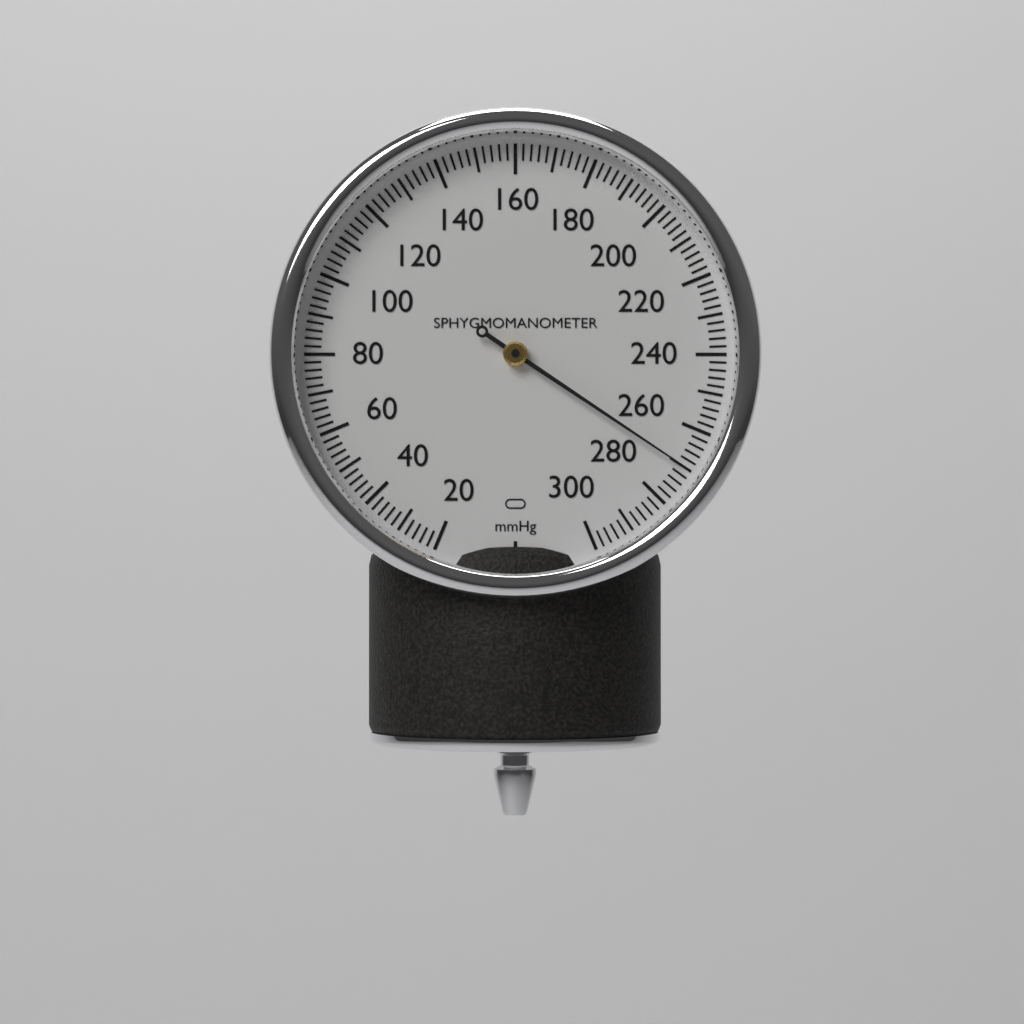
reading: 270 mmHg
